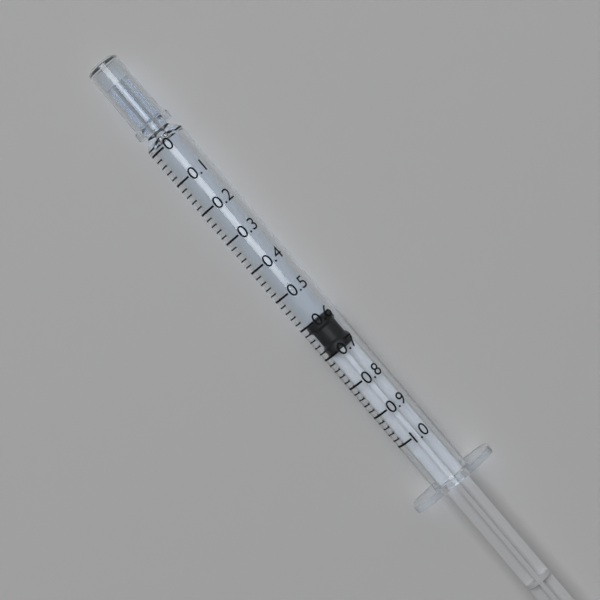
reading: 0.60 (no unit)
